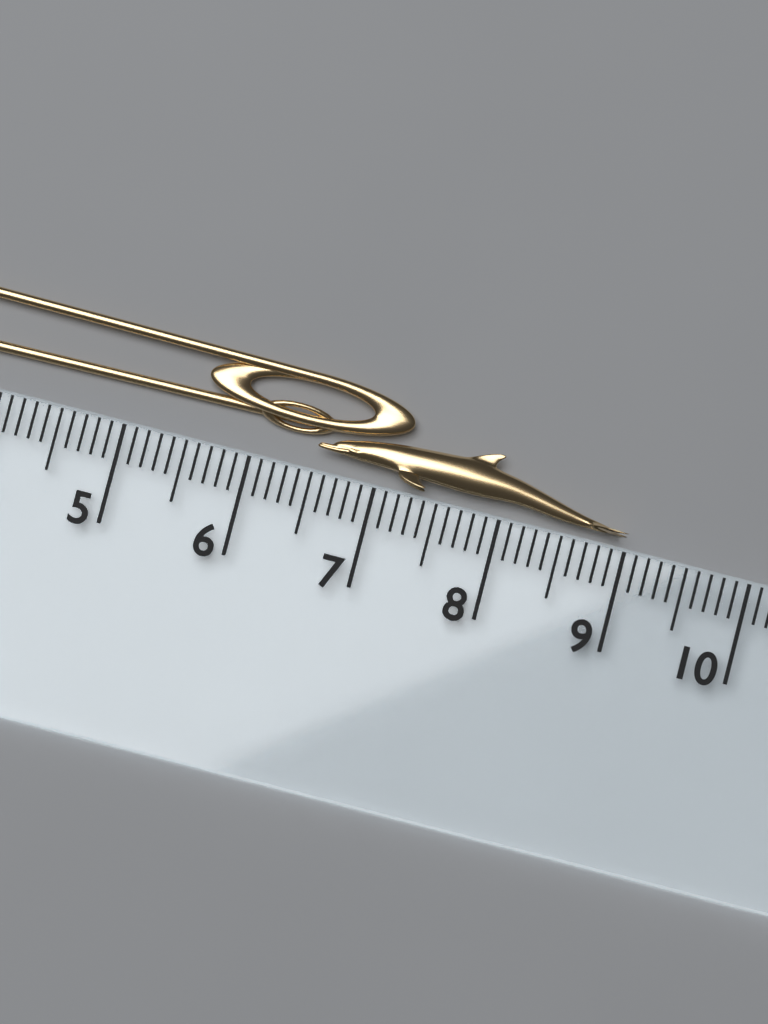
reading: 9.0 cm
